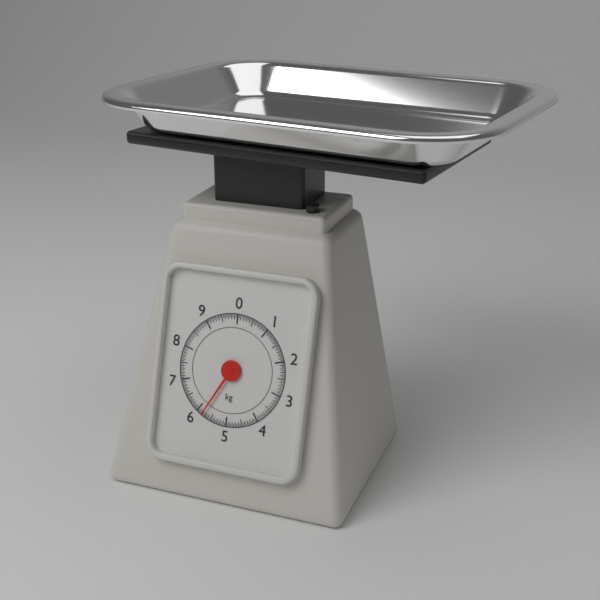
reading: 5.80 kg
